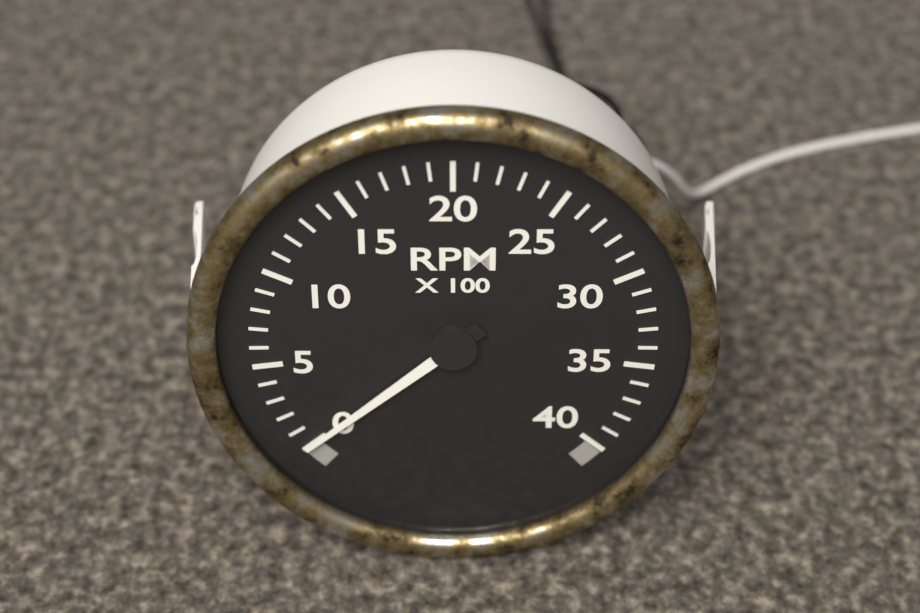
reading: 0 RPM
